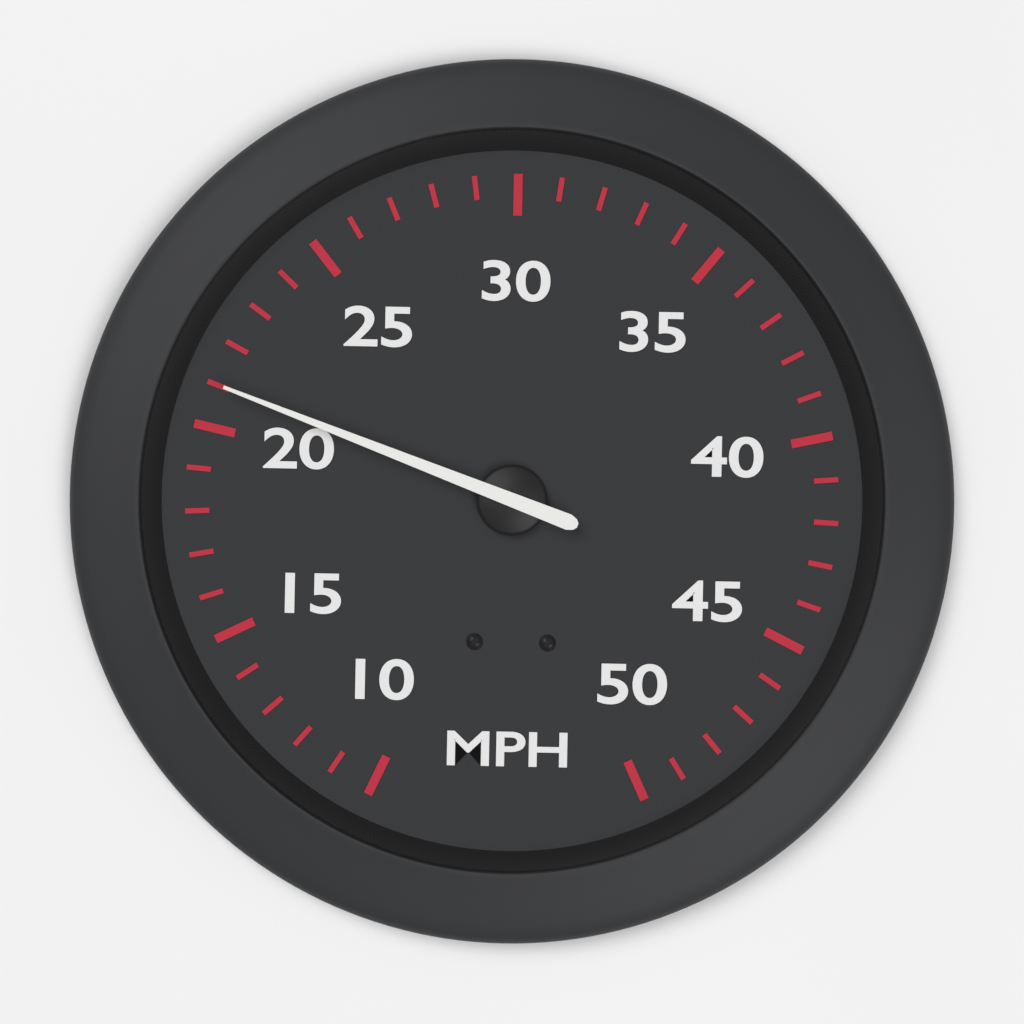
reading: 21 MPH
